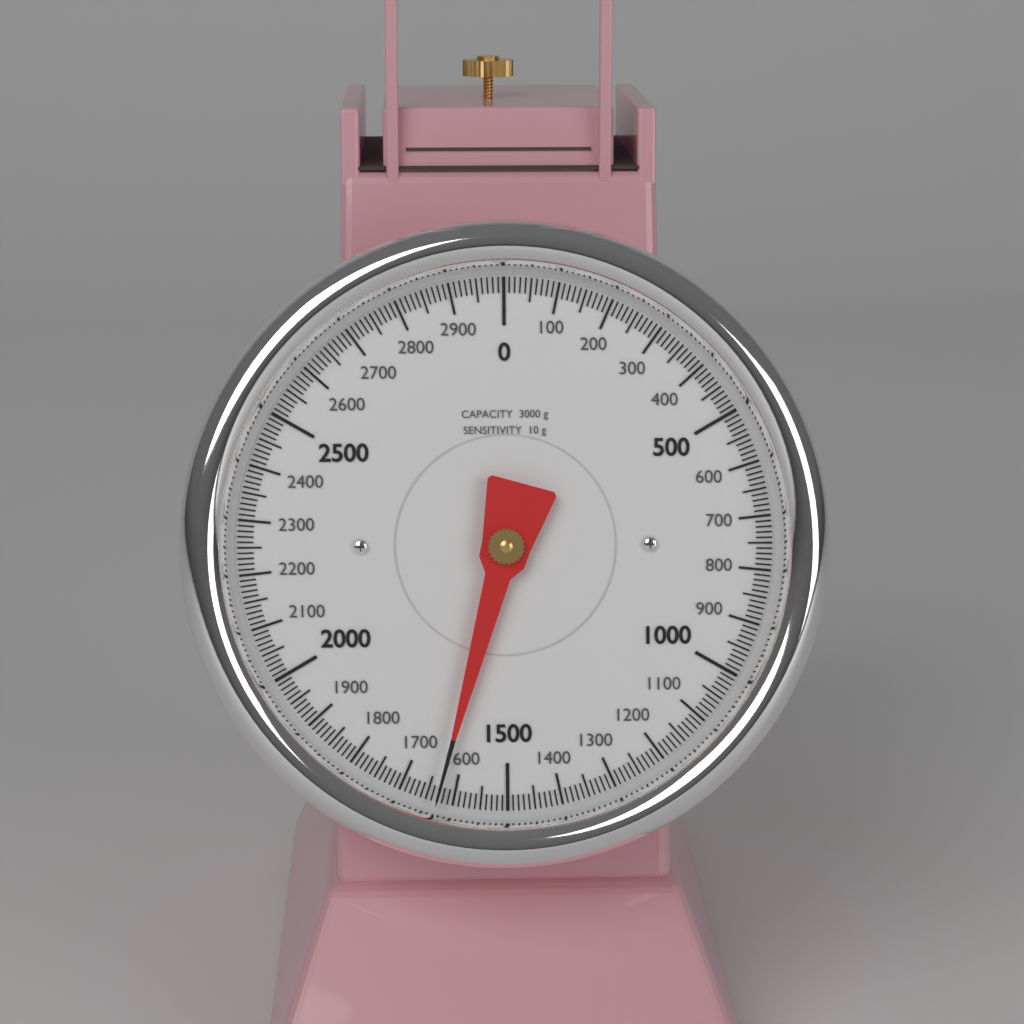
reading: 1630 g
